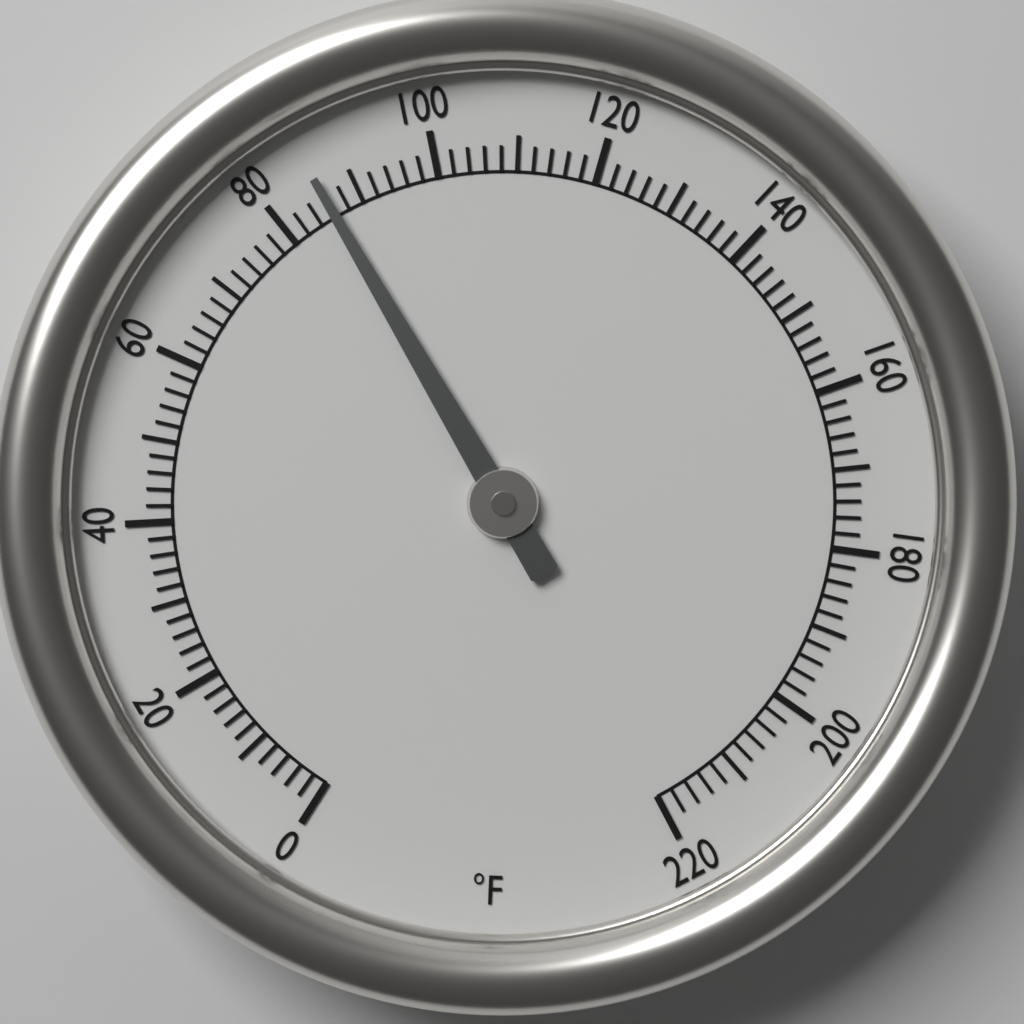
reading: 86 °F
